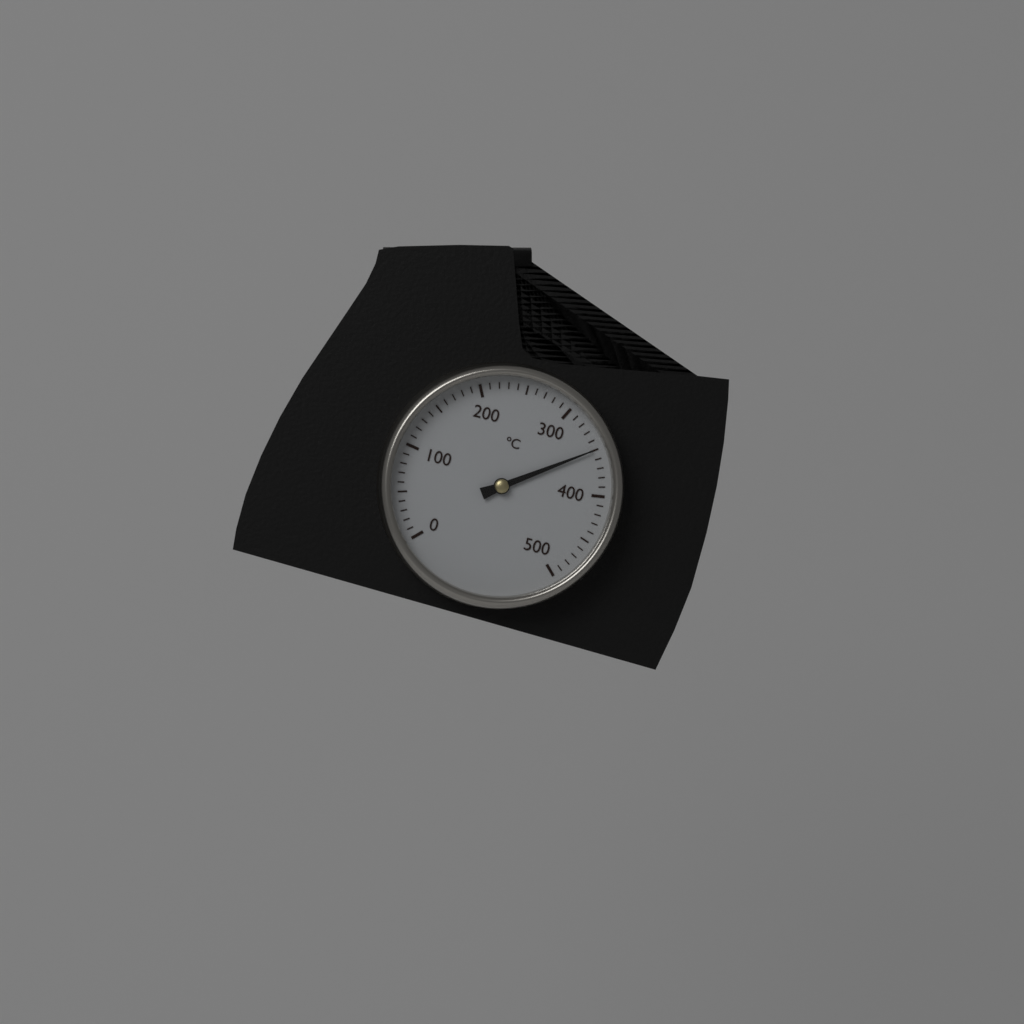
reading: 350 °C
